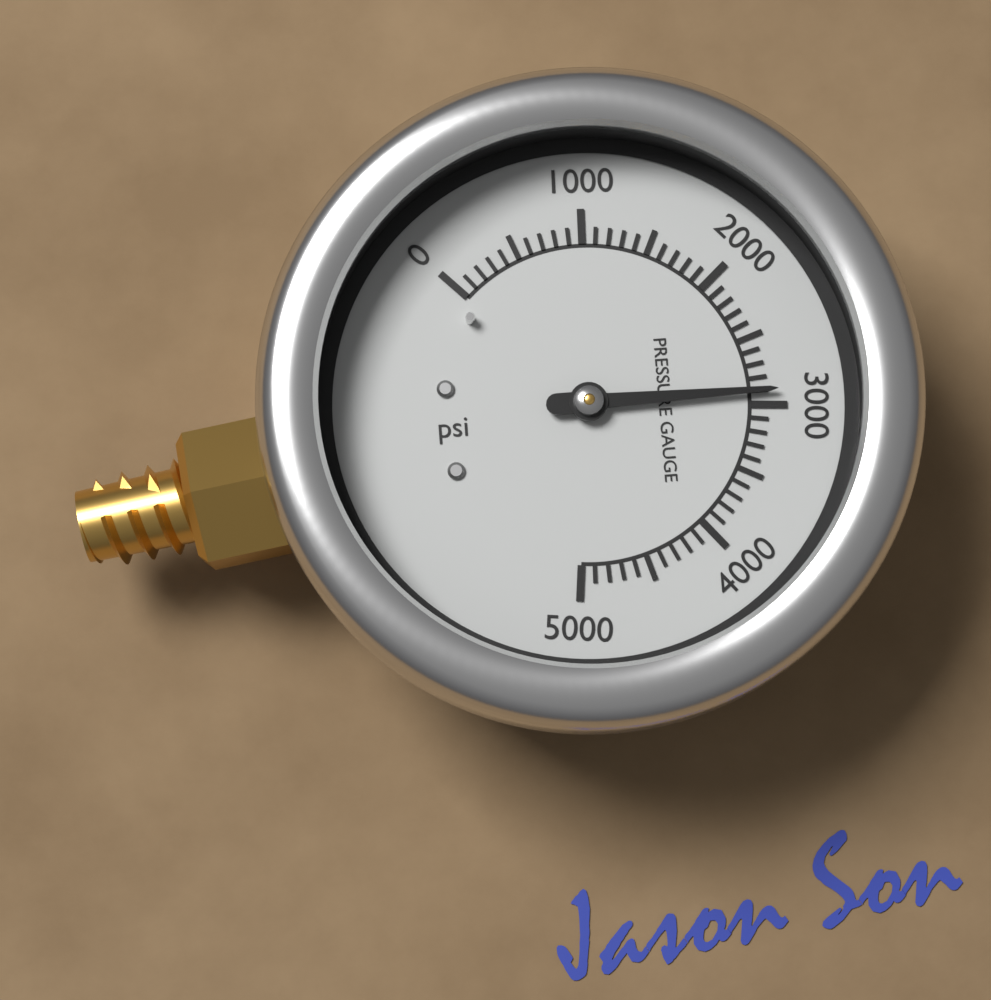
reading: 2900 psi
